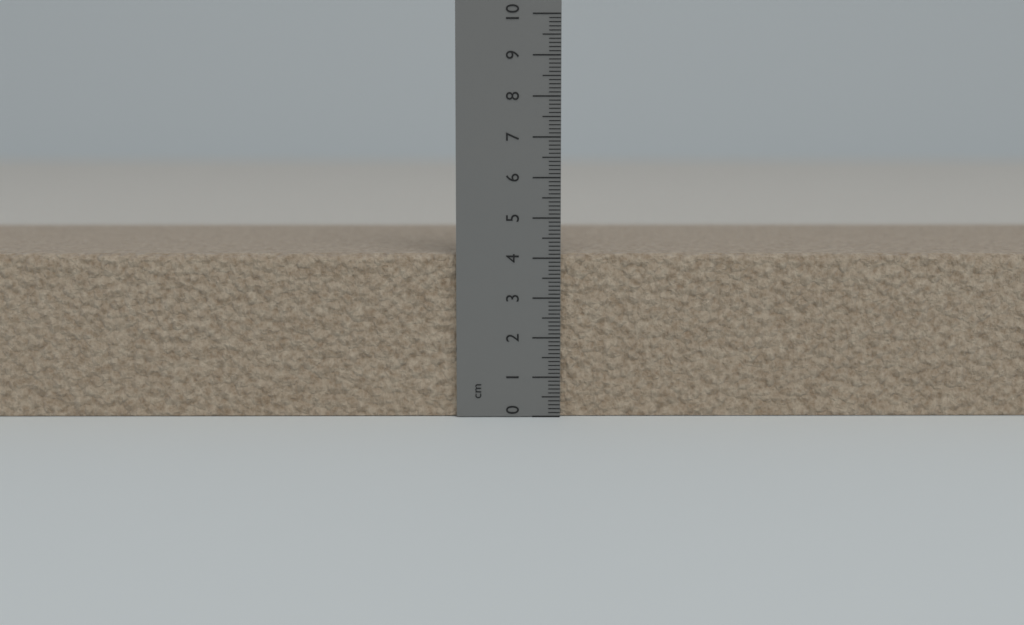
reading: 4.1 cm
